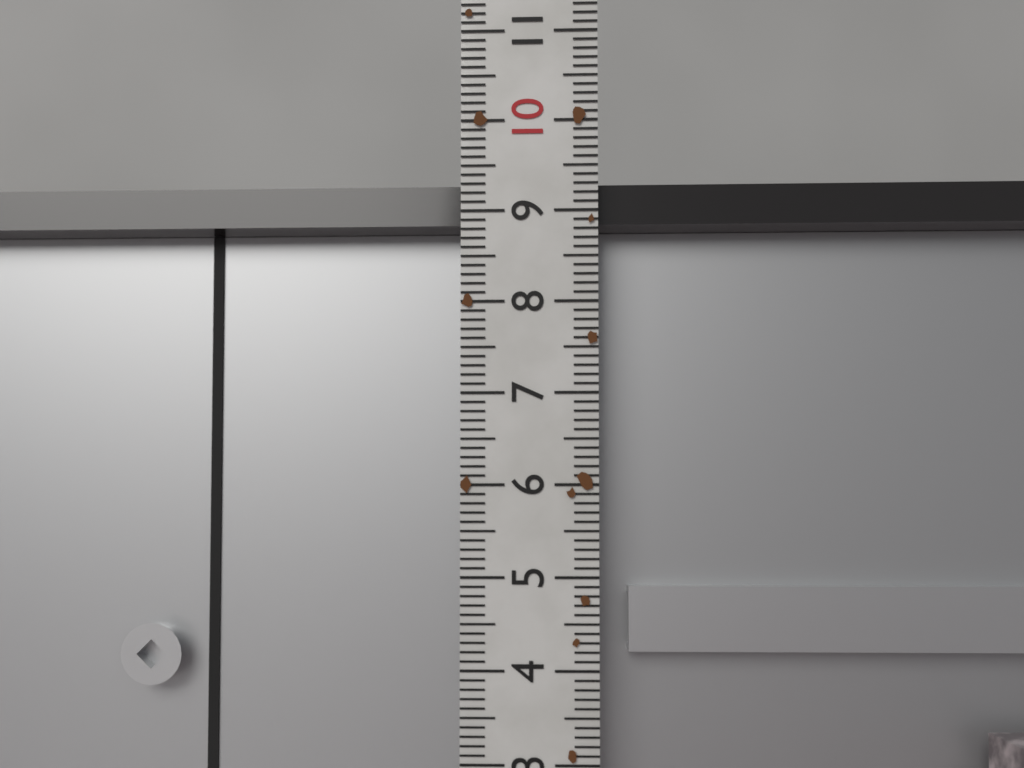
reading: 9.4 (no unit)
